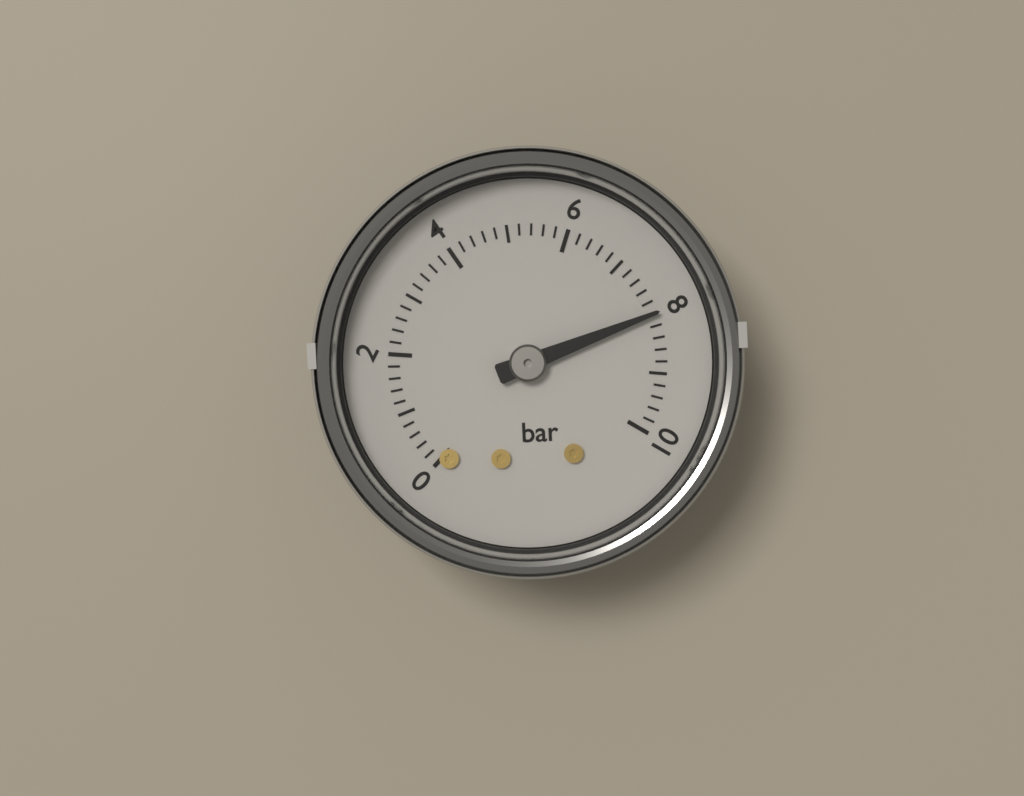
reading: 8.0 bar
